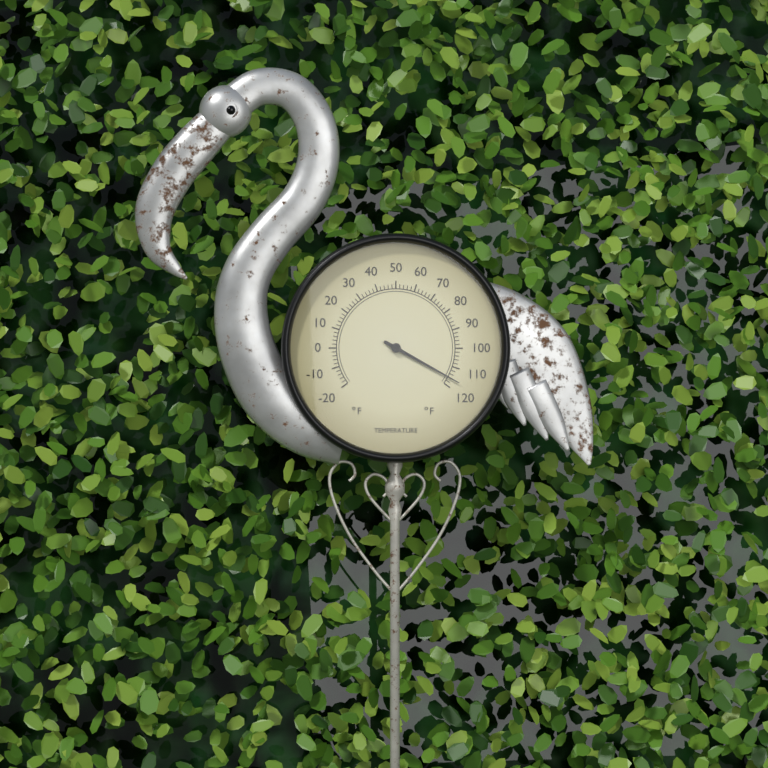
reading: 116 °F
